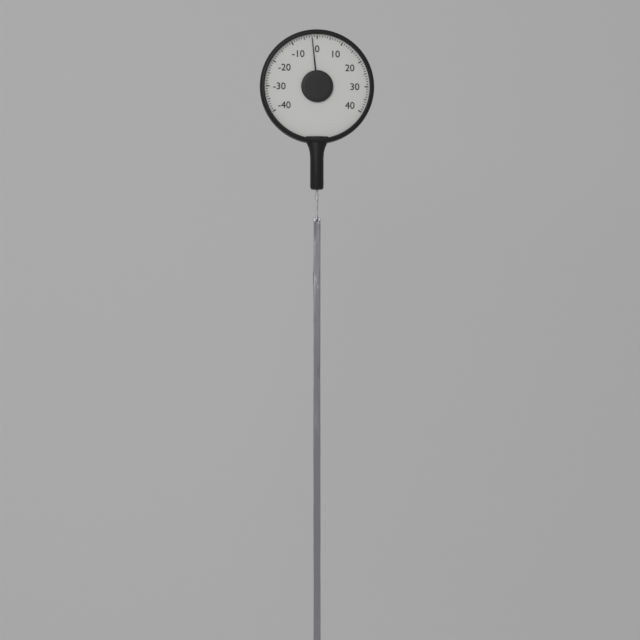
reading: -2 (no unit)
